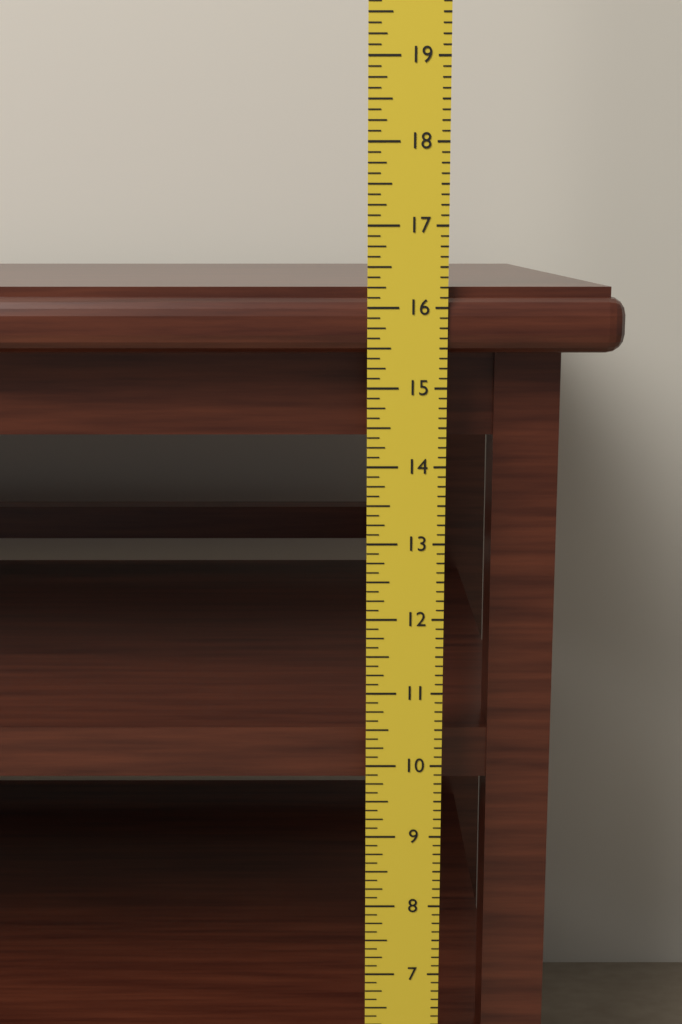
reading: 16.250 in
